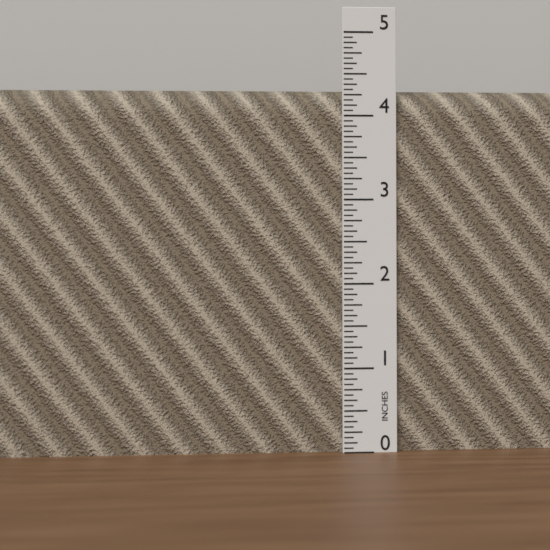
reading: 4.3125 in
